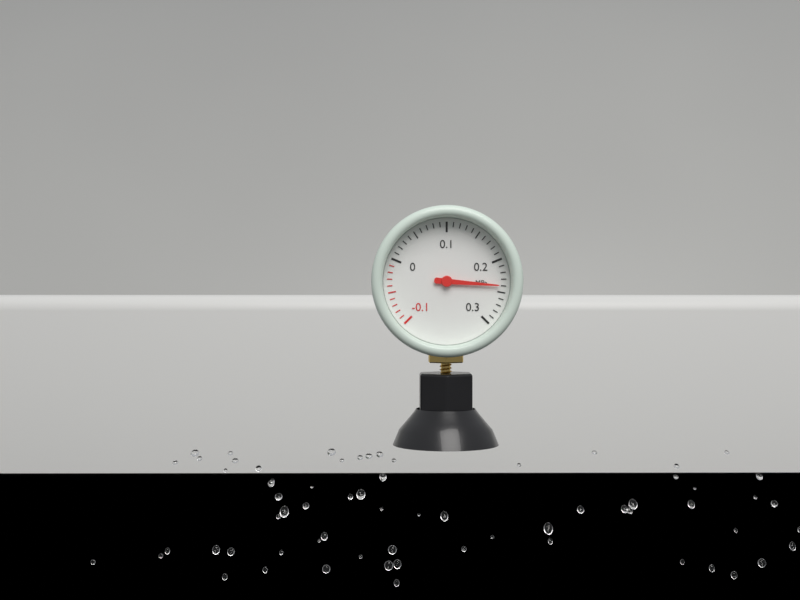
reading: 0.24 MPa
